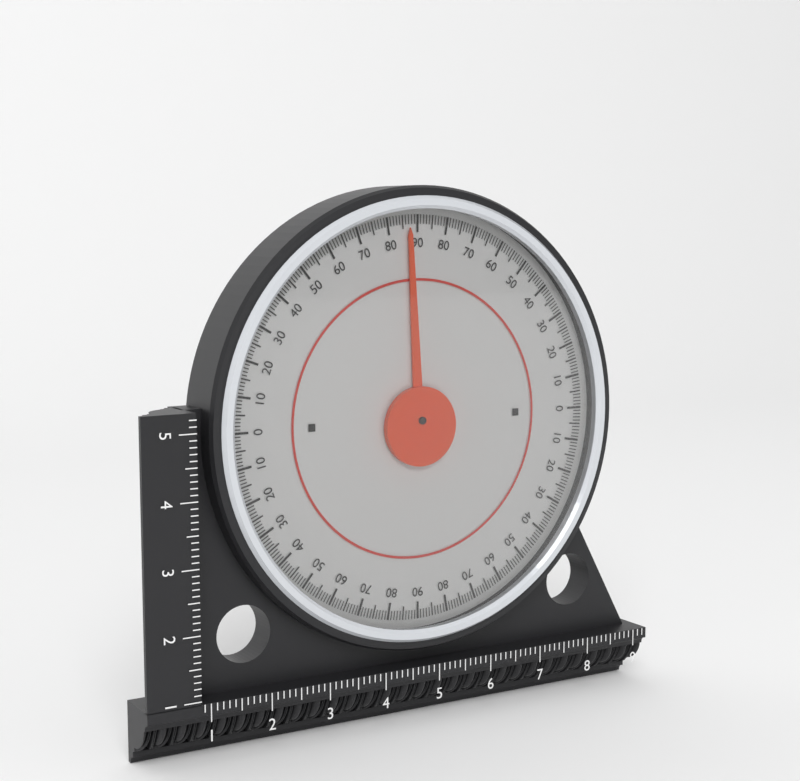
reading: 87 (no unit)
